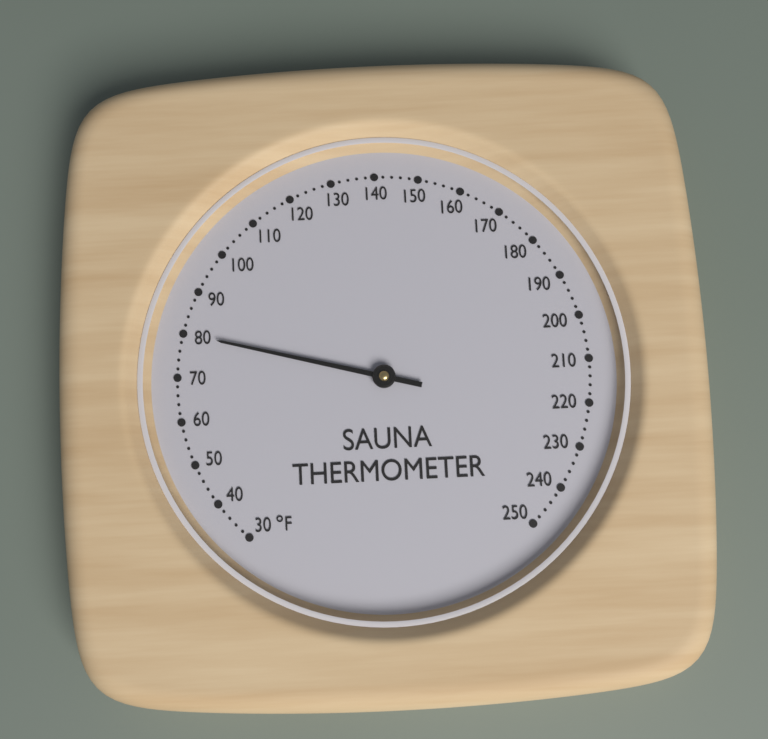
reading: 80 °F
